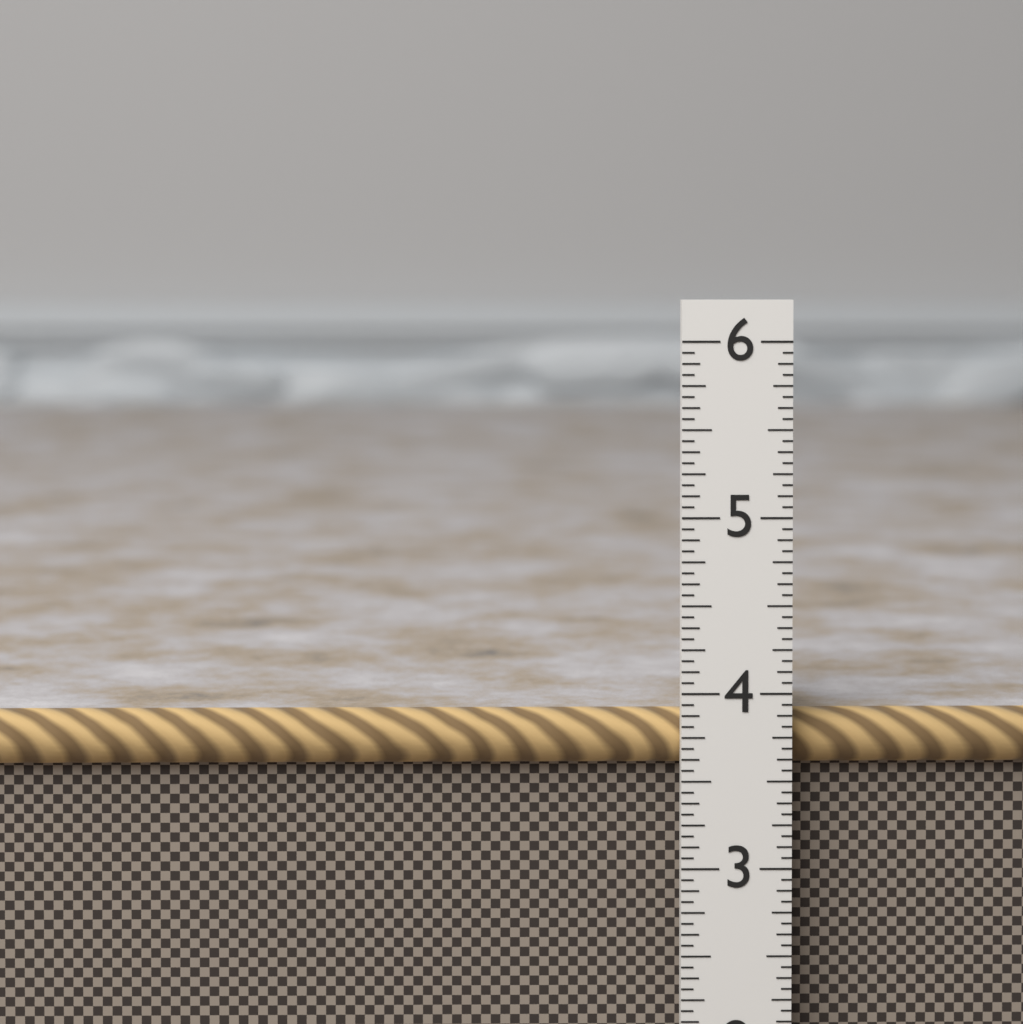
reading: 3.8750 in
